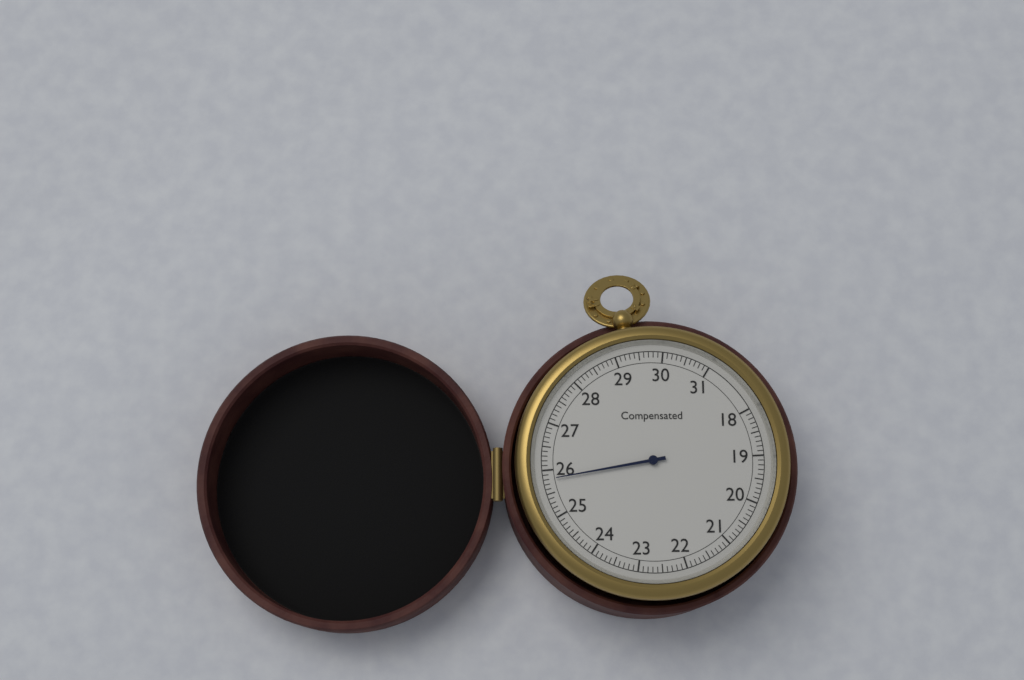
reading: 25.8 (no unit)
